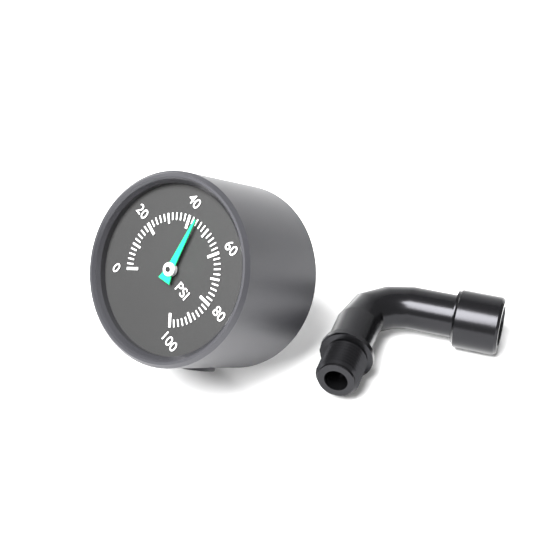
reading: 44 psi
